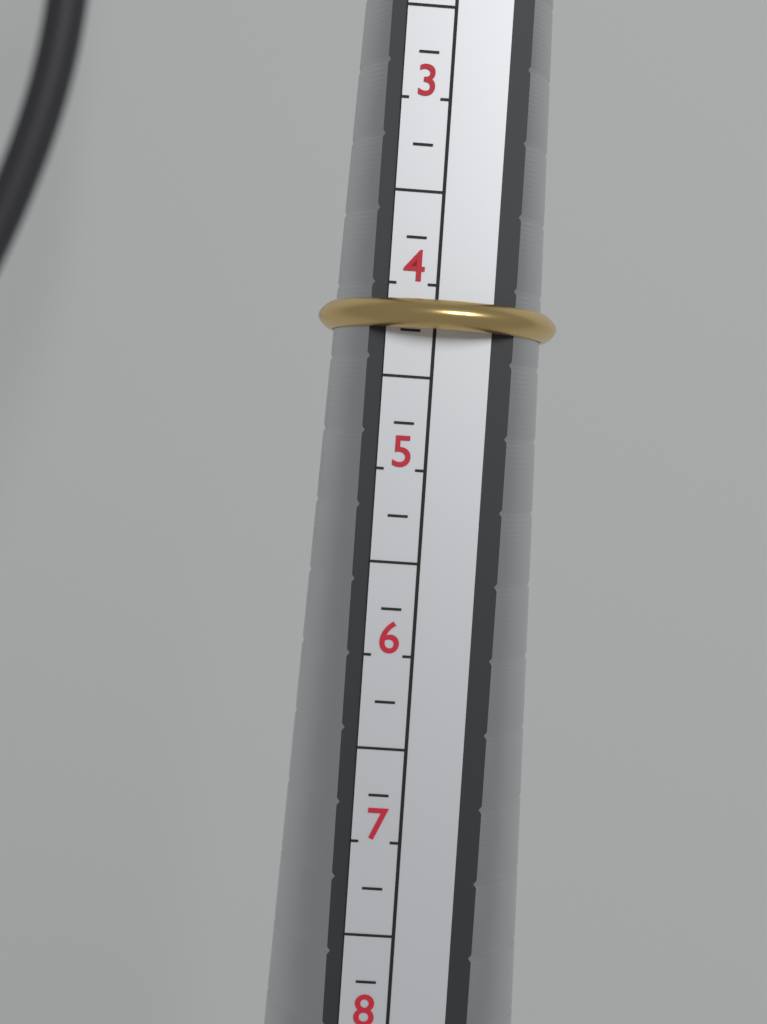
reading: 4.25 (no unit)
